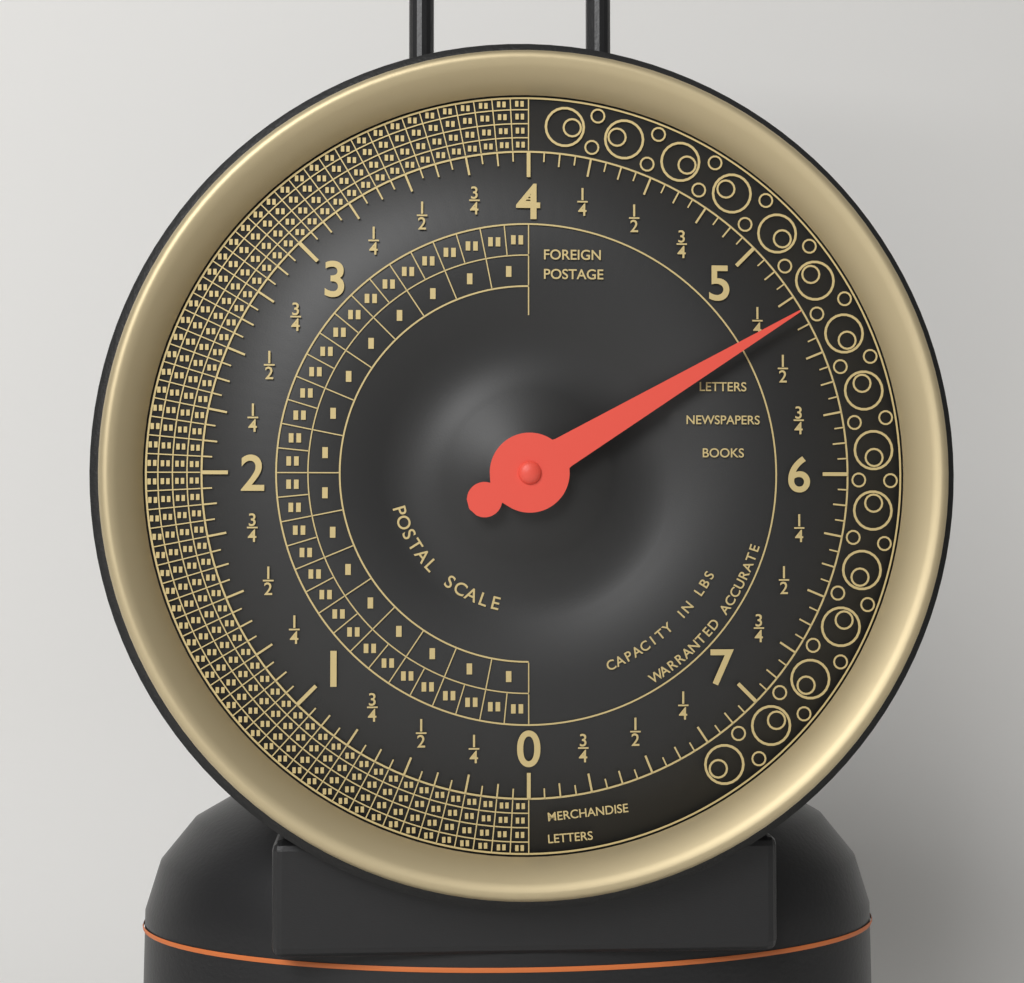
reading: 5.3125 lbs
